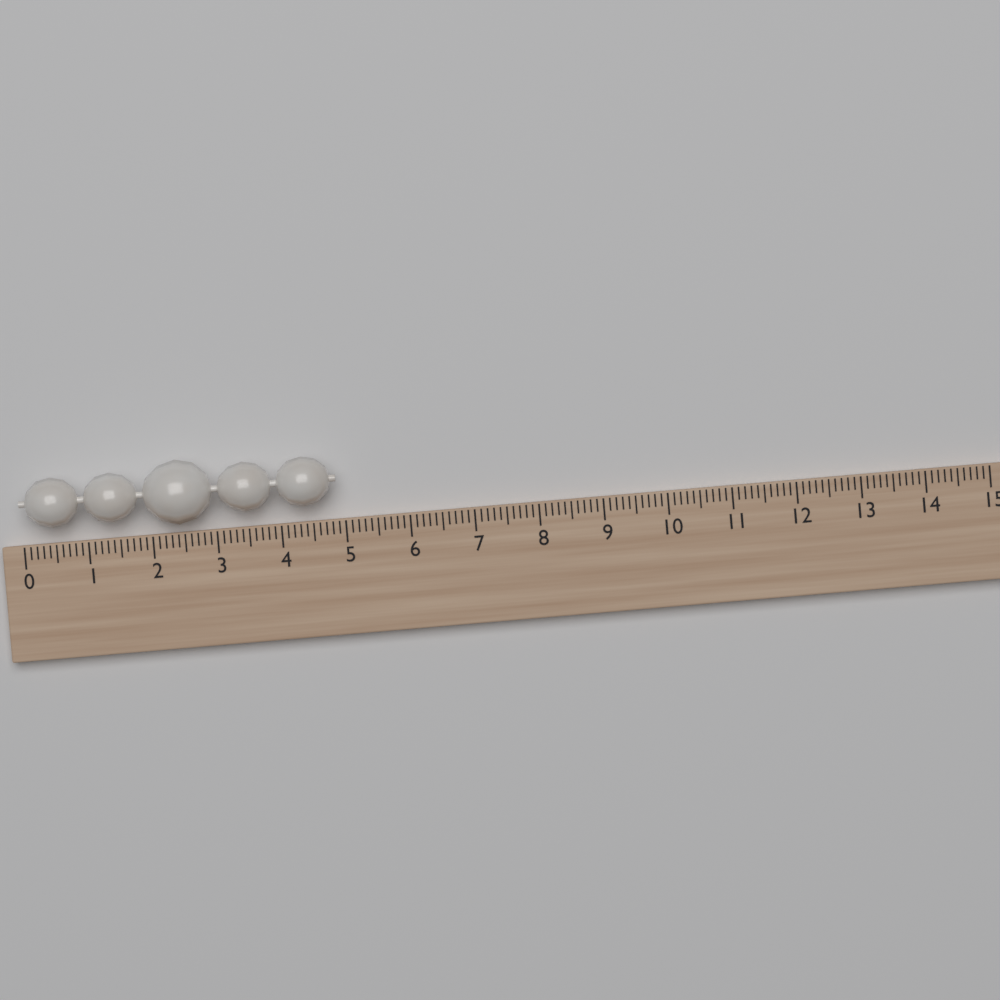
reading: 4.9 (no unit)
